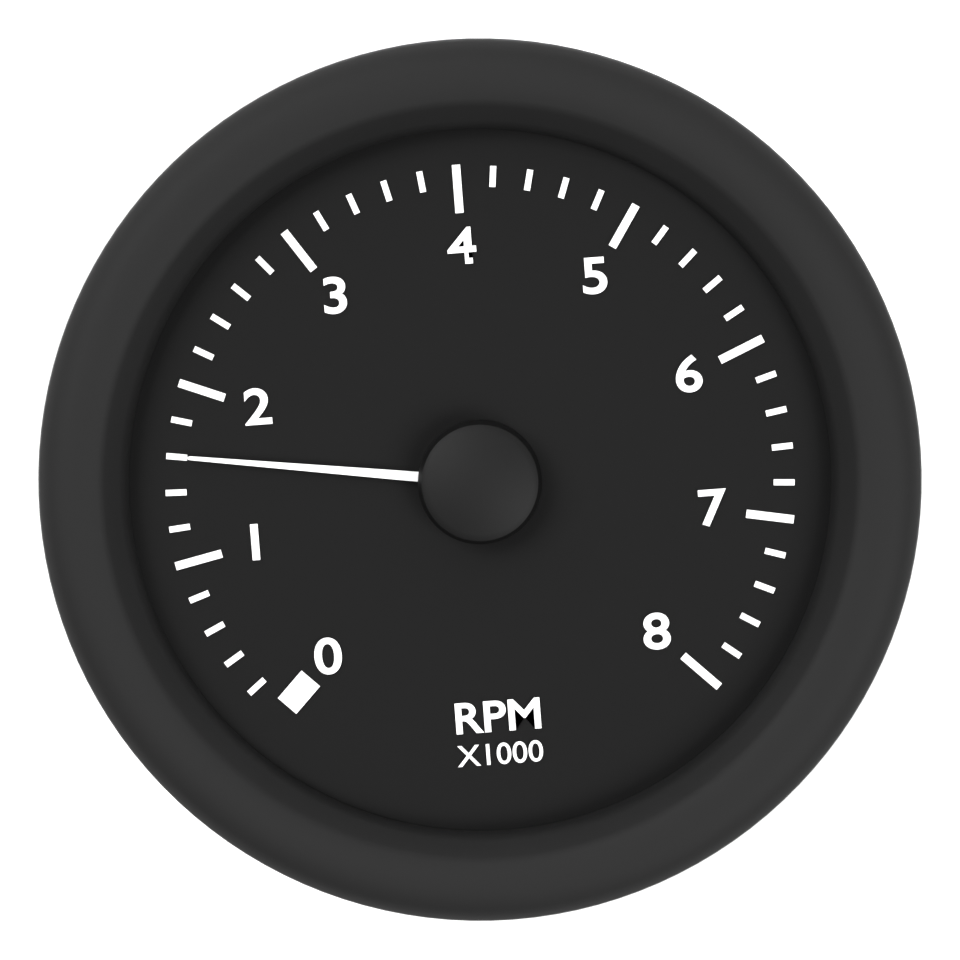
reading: 1.6 RPM x1000
